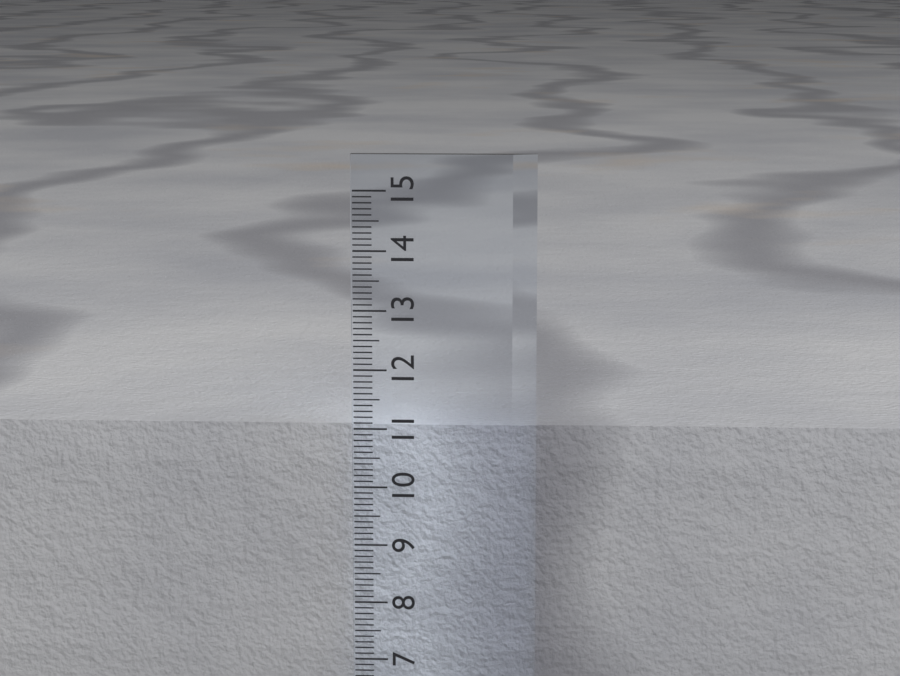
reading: 11.0 cm
